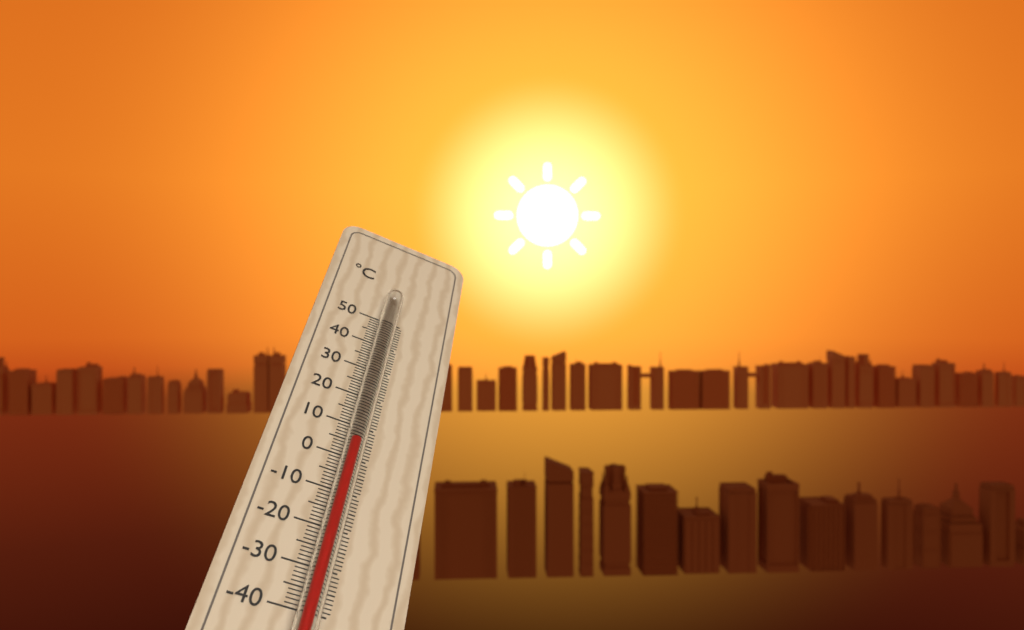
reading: 3 °C
